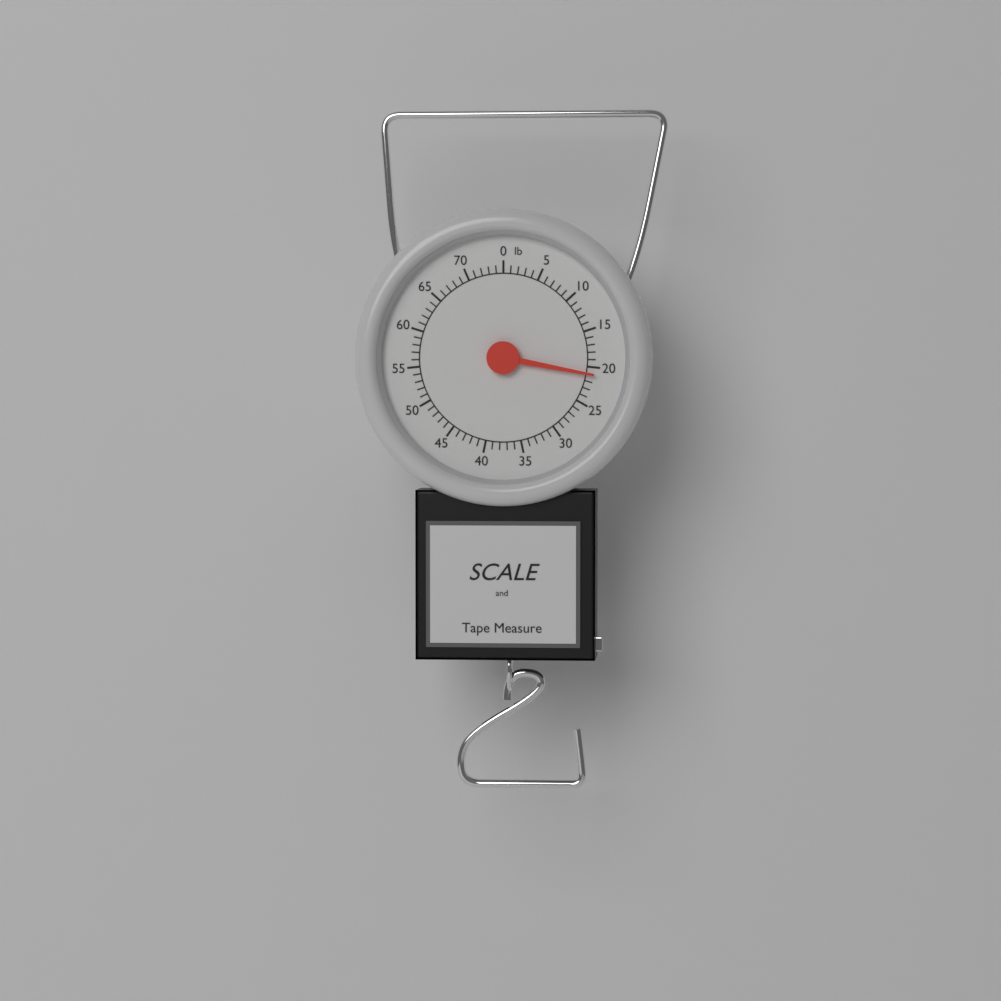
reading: 21 lb
